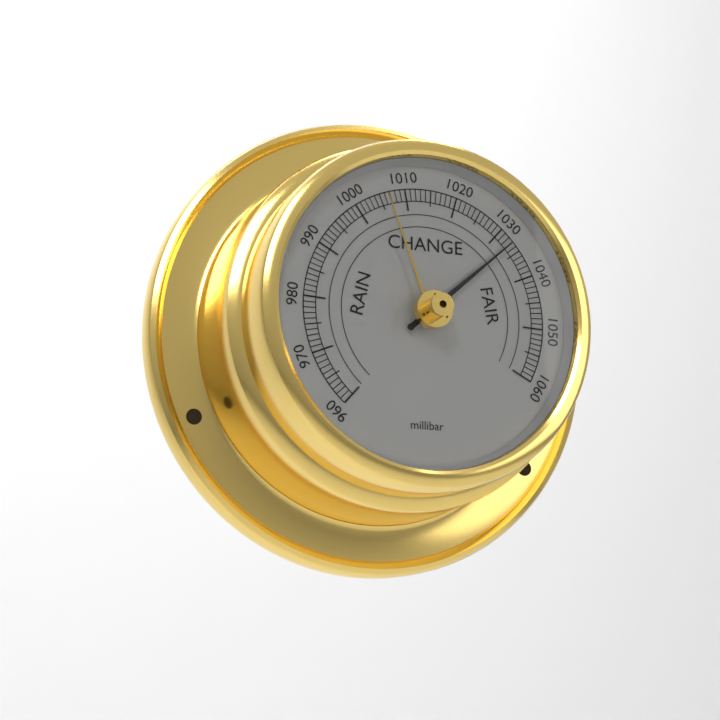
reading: 1033 millibar
